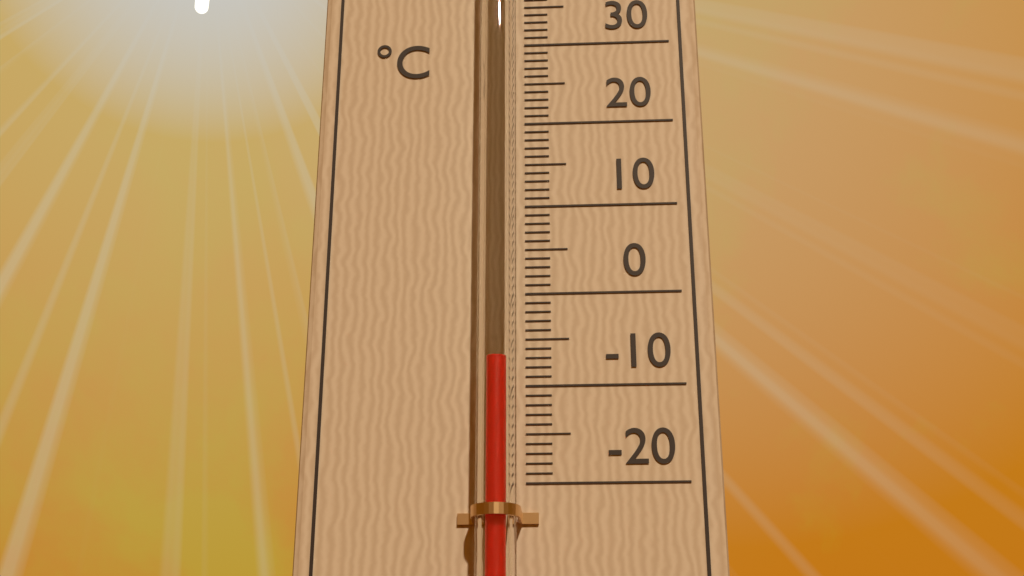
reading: -8 °C
